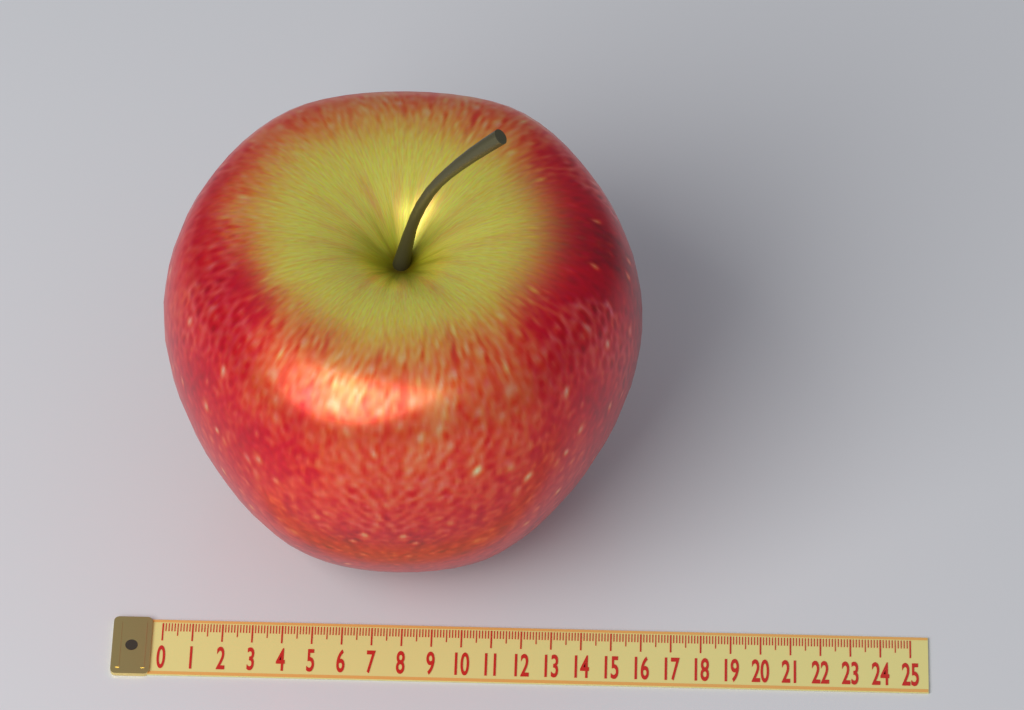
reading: 15.8 (no unit)
